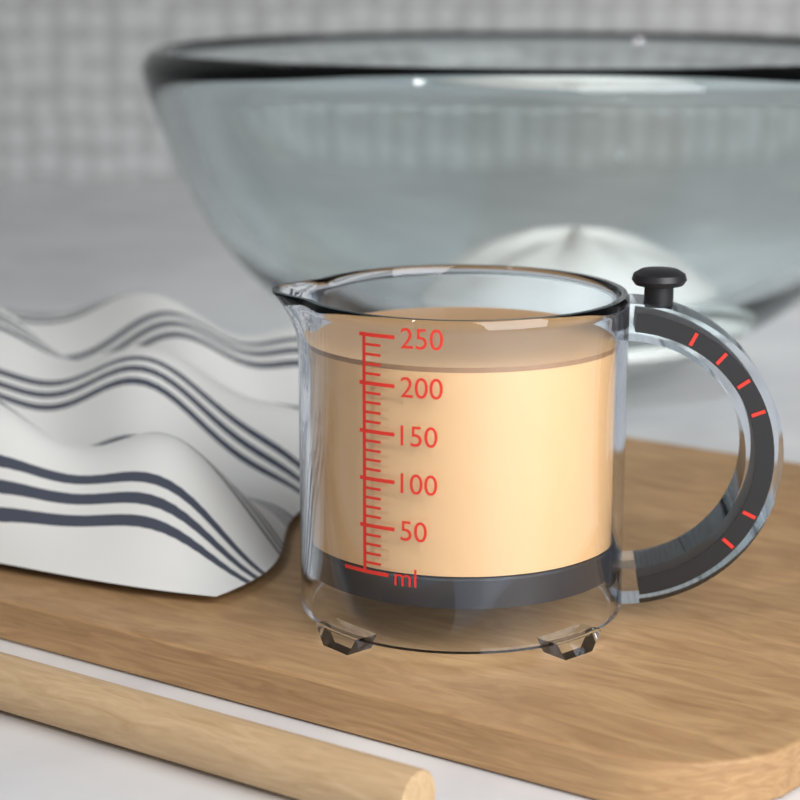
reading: 220 ml
